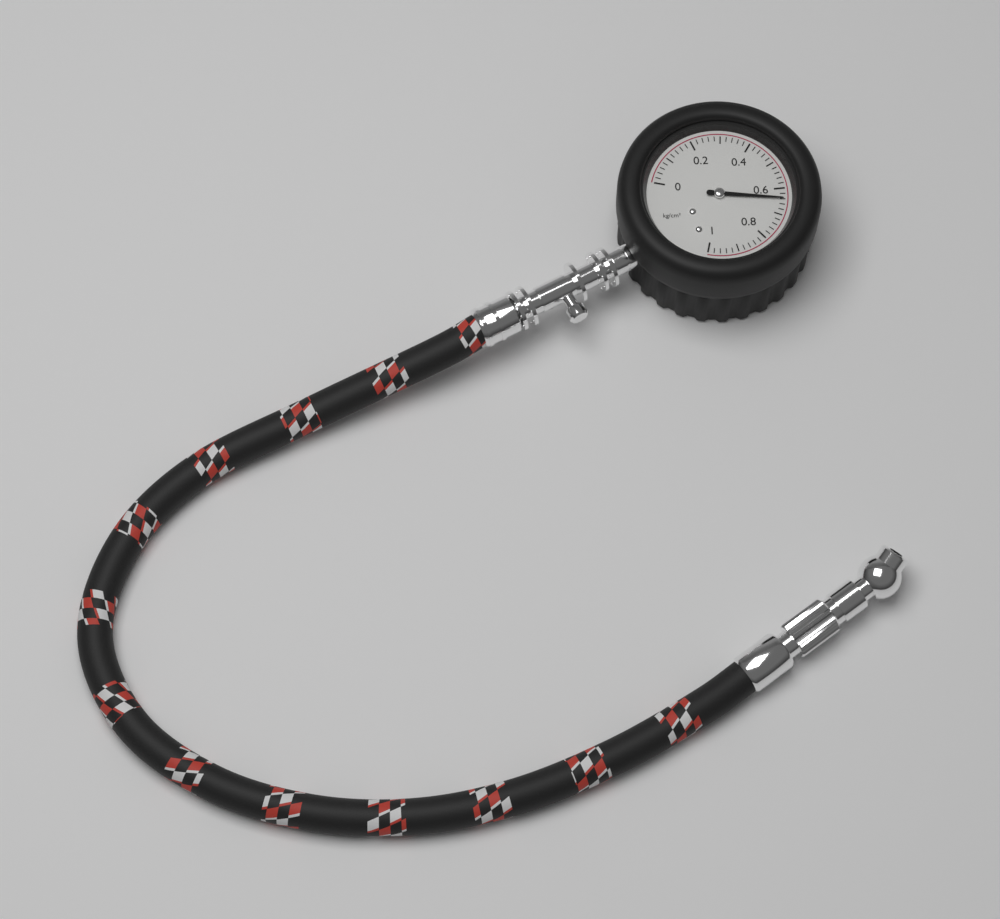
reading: 0.64 kg/cm²
